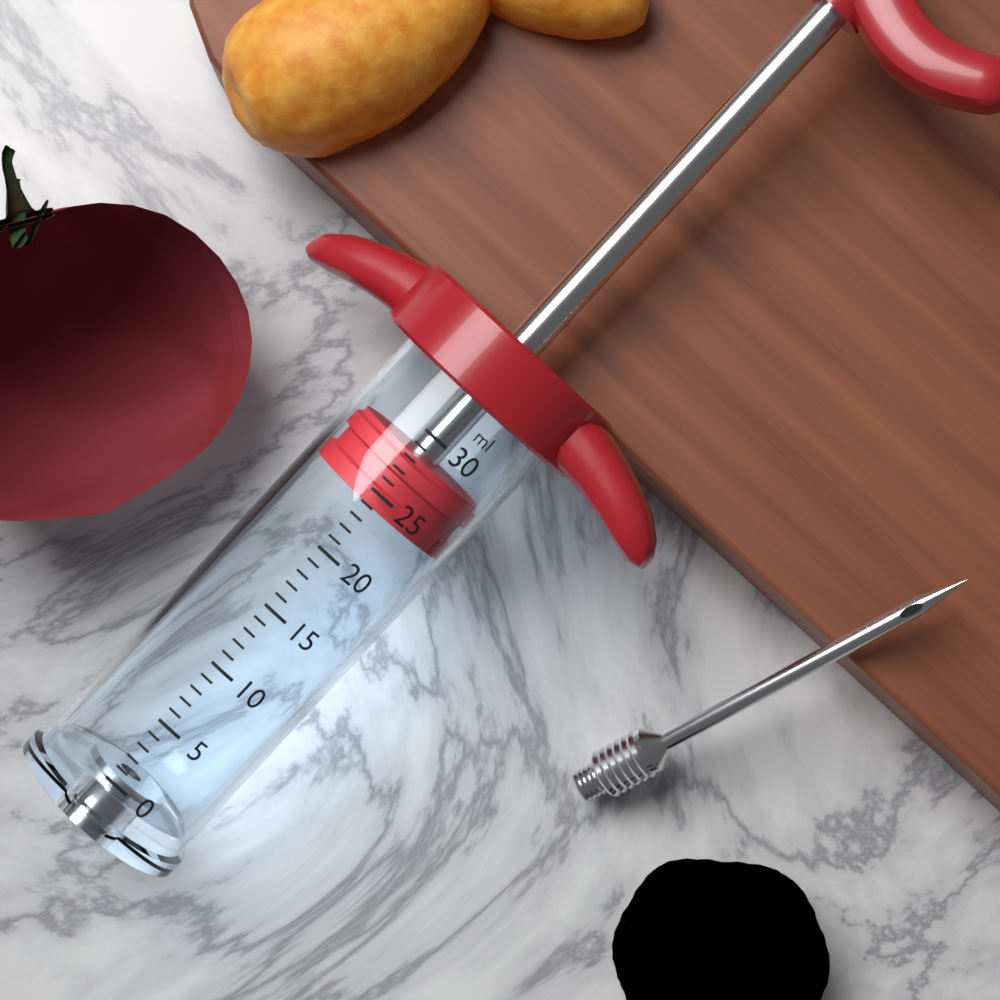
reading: 24 ml
